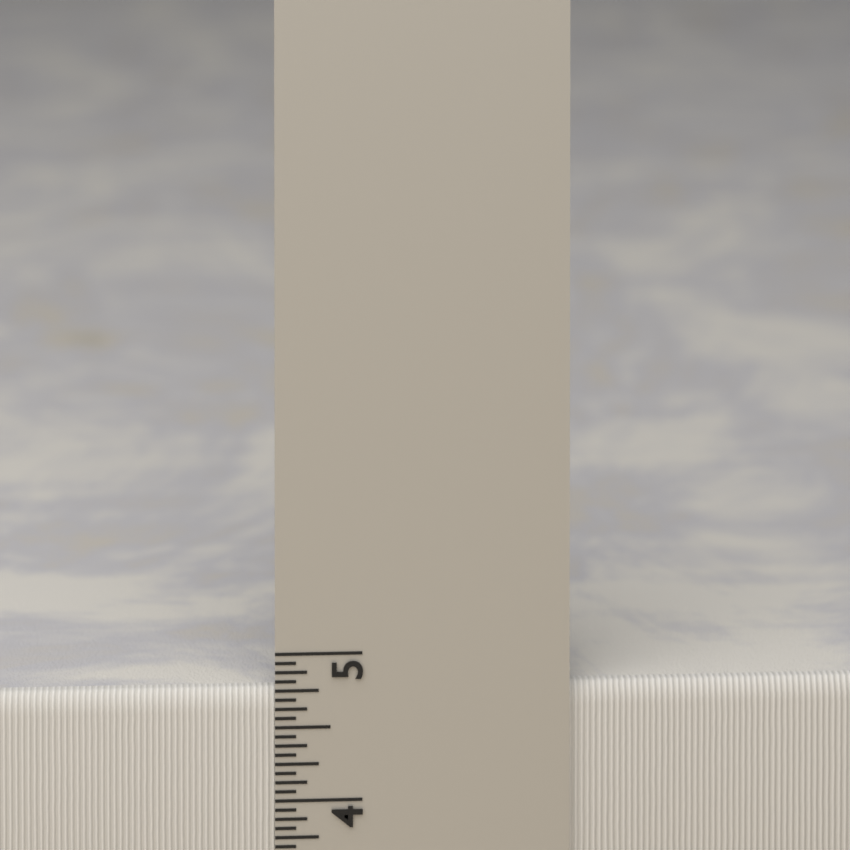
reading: 4.7500 in
